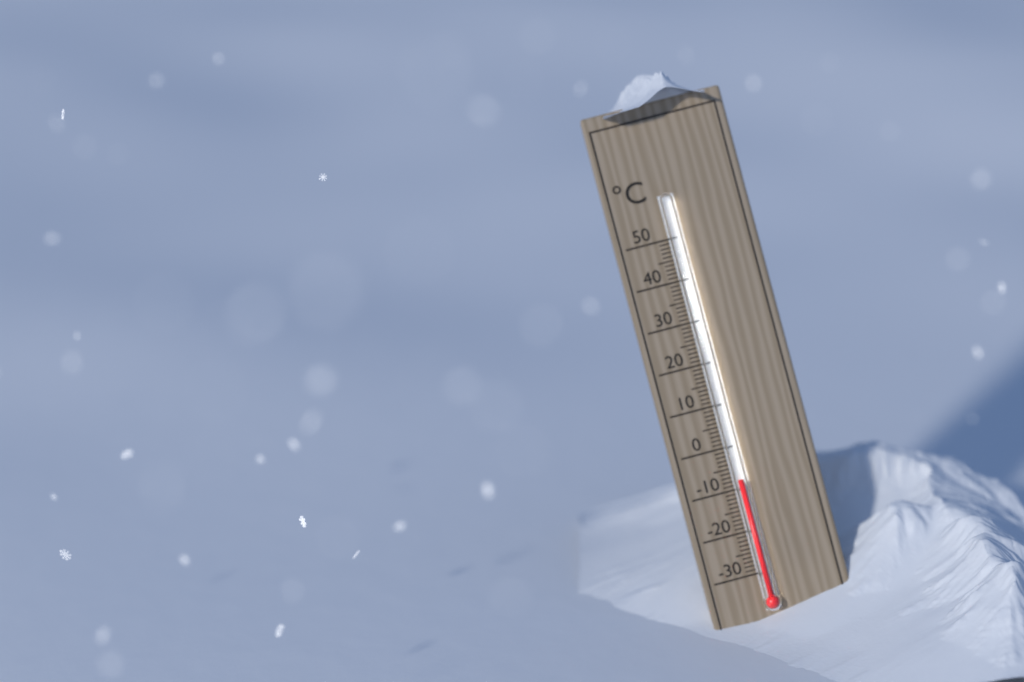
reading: -8 °C
